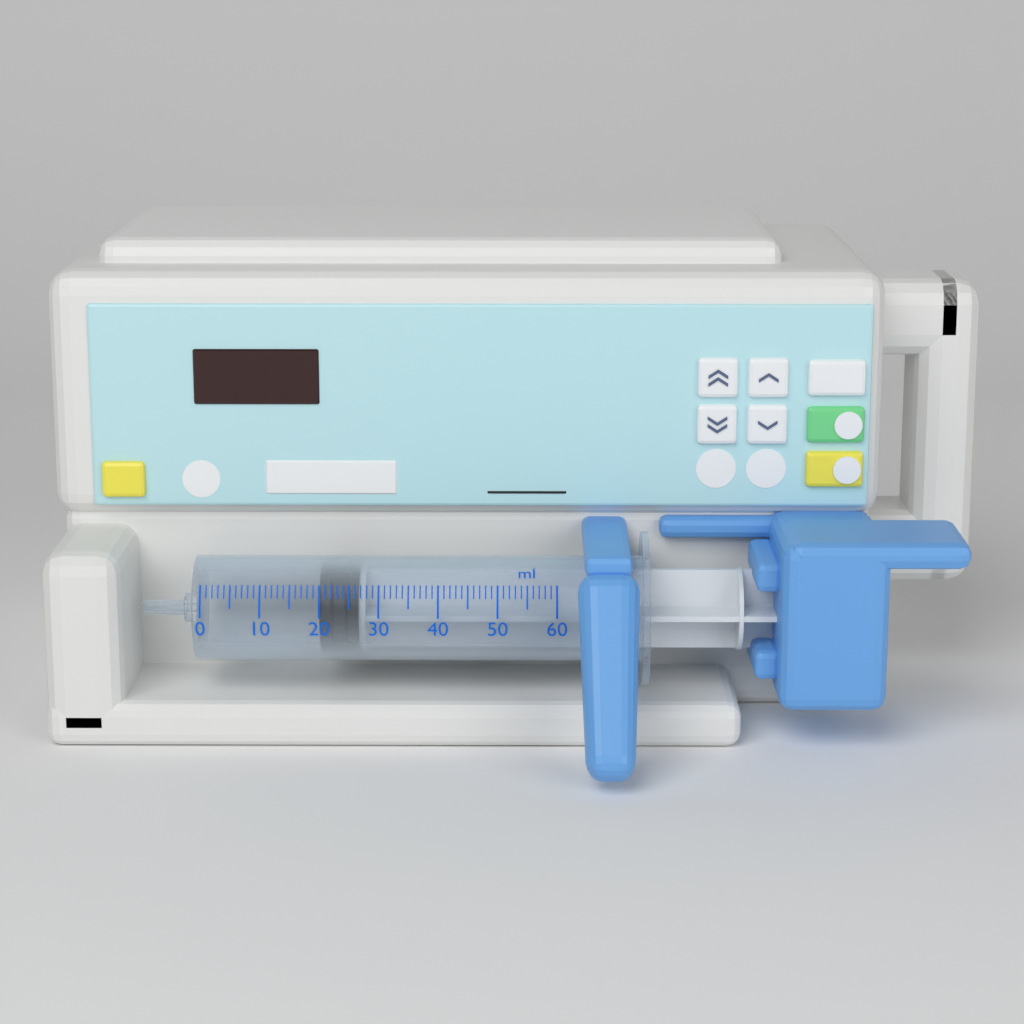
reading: 20 ml
